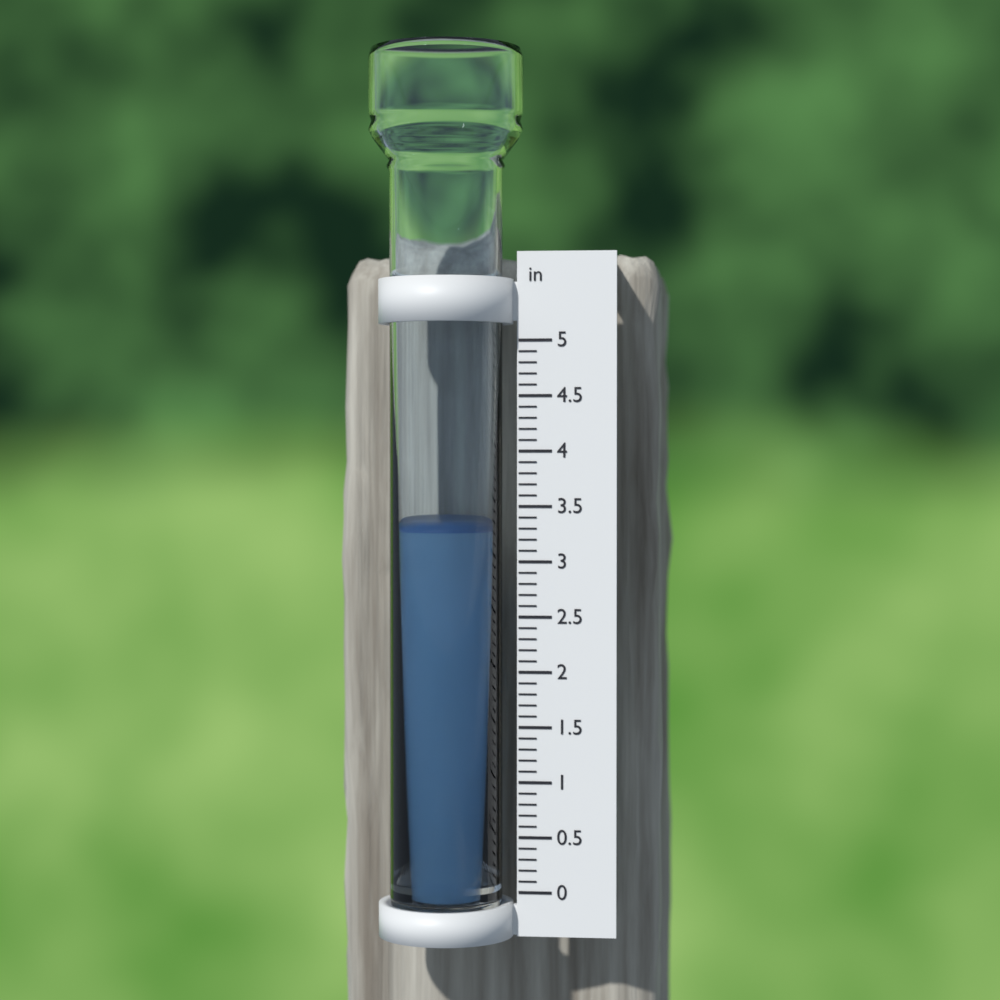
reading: 3.3 in
